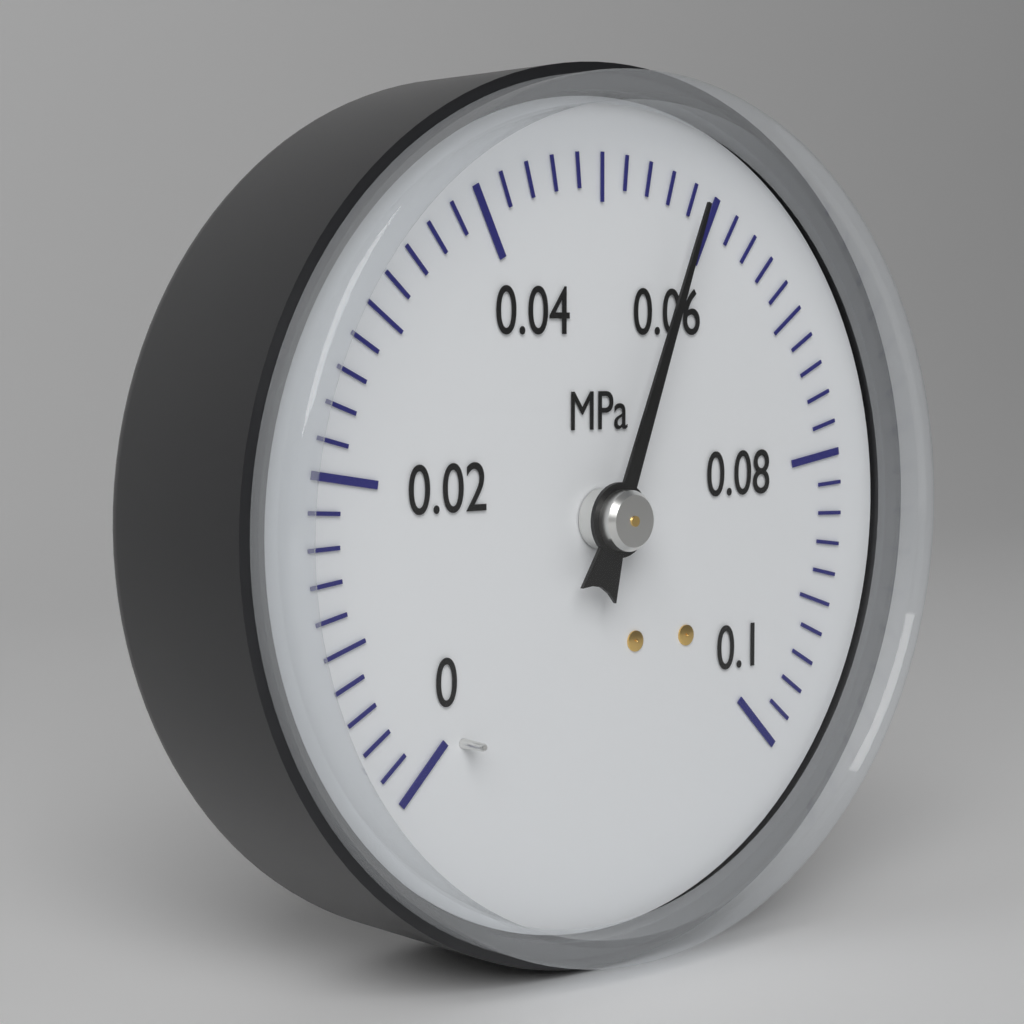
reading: 0.058 MPa
